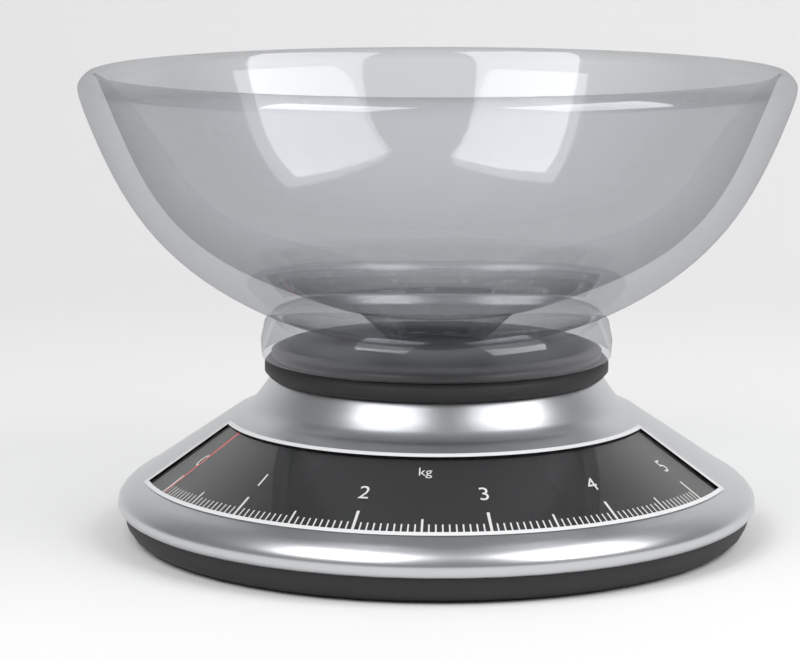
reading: 0.05 kg
